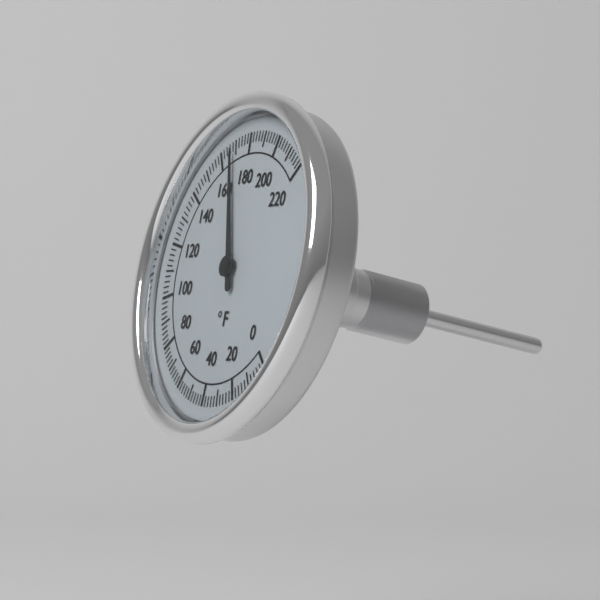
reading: 168 °F
